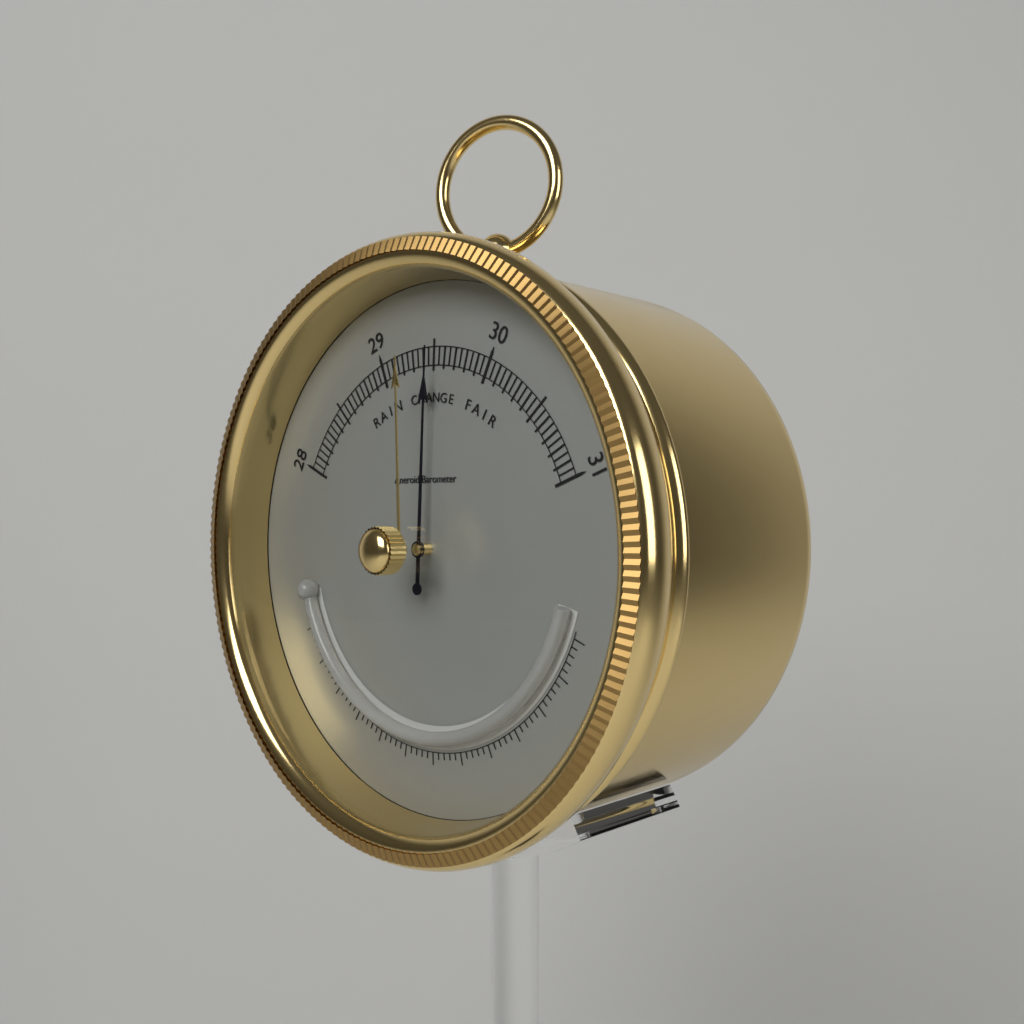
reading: 29.50 (no unit)
